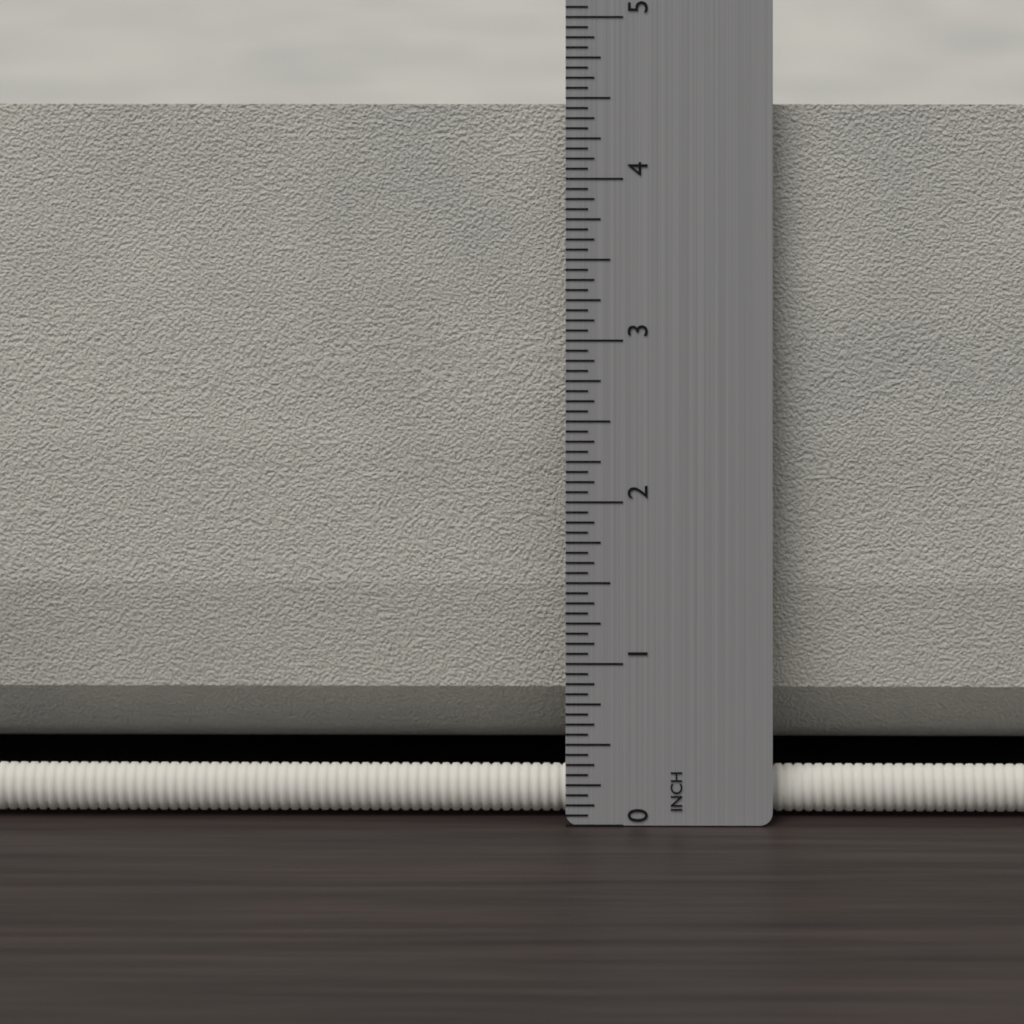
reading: 4.4375 in
